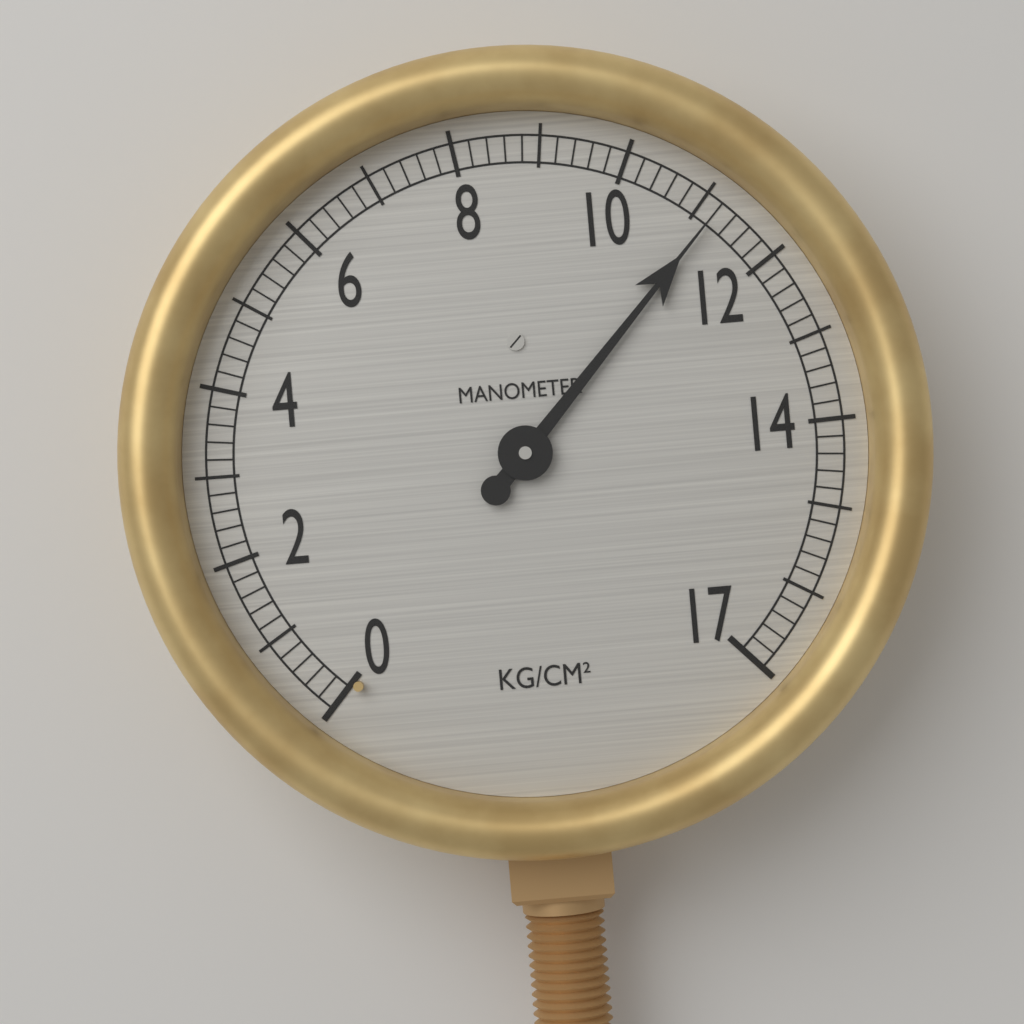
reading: 11.2 kg/cm²
